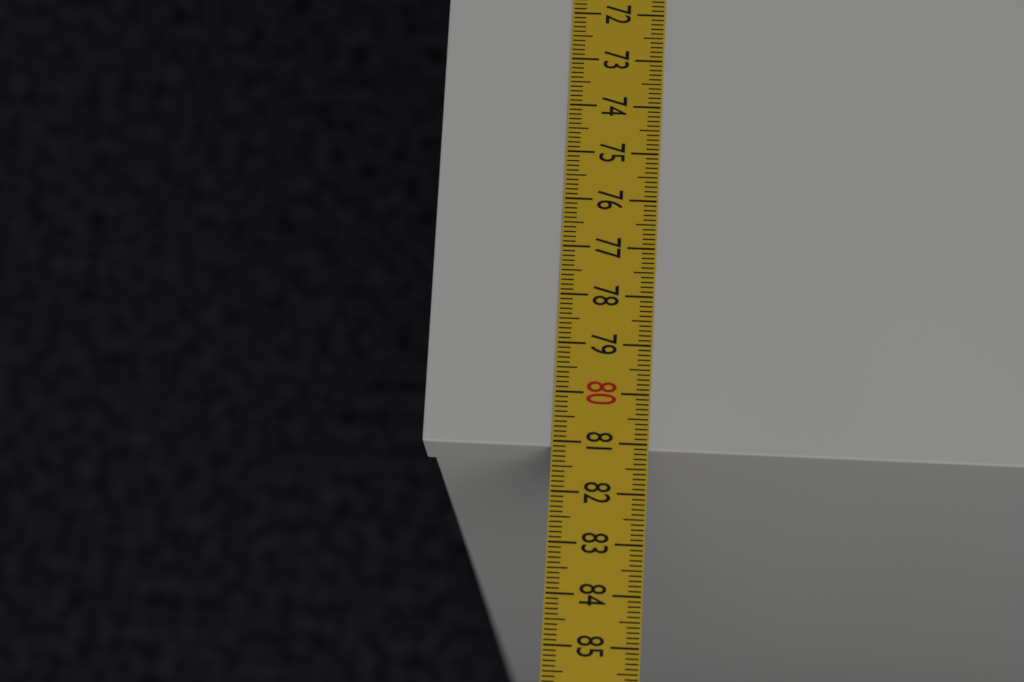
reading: 81.1 cm
